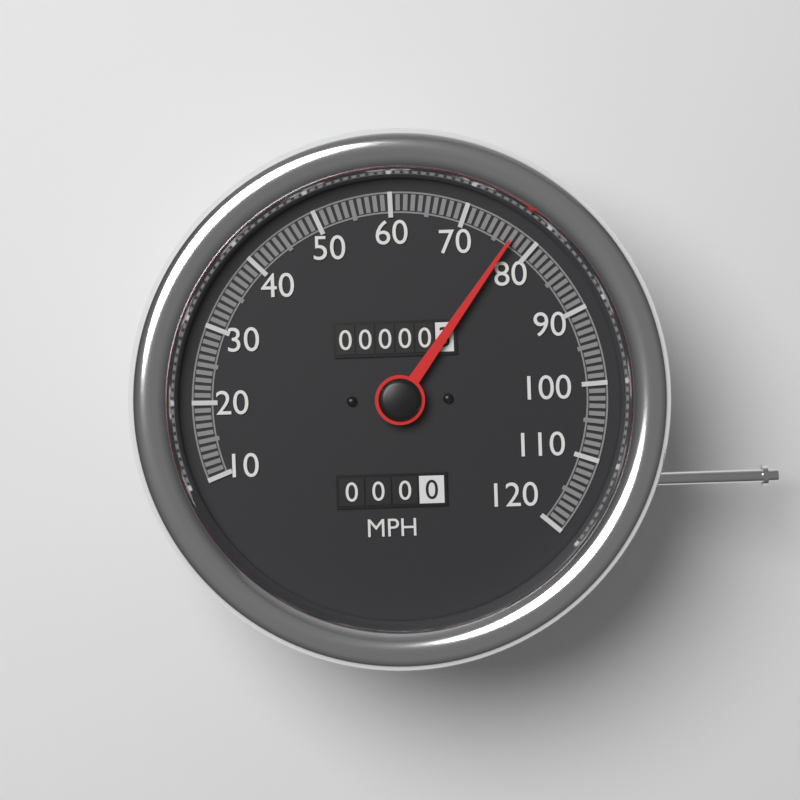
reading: 77 MPH
